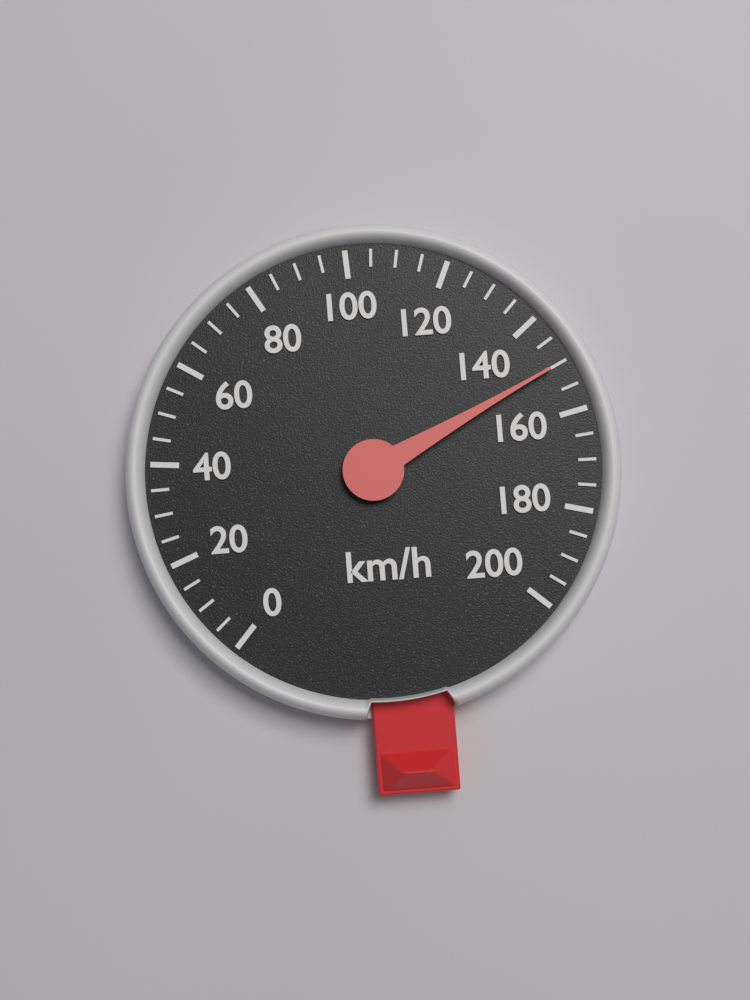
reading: 150 km/h
